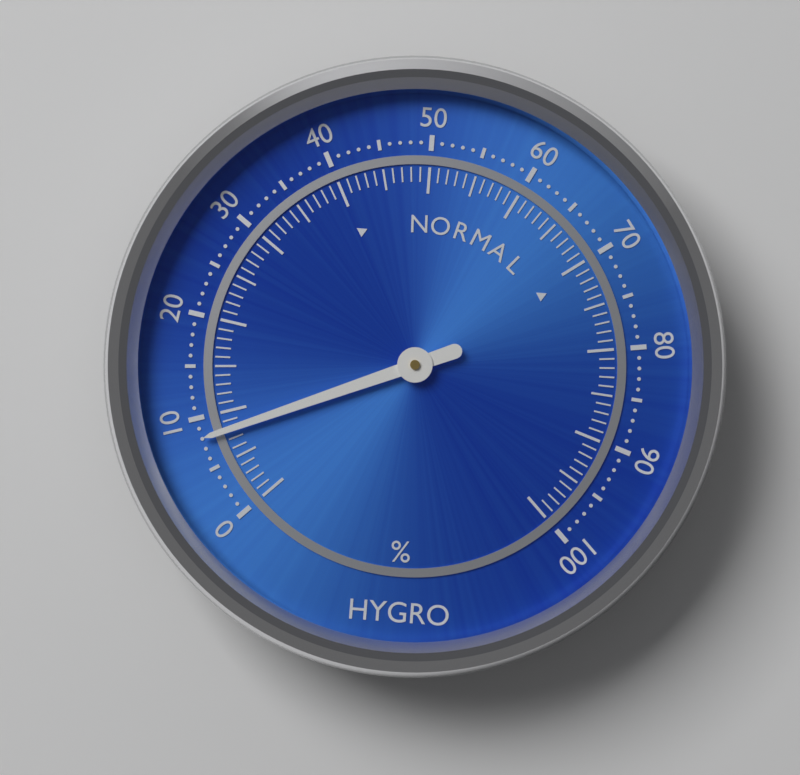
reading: 8 %
